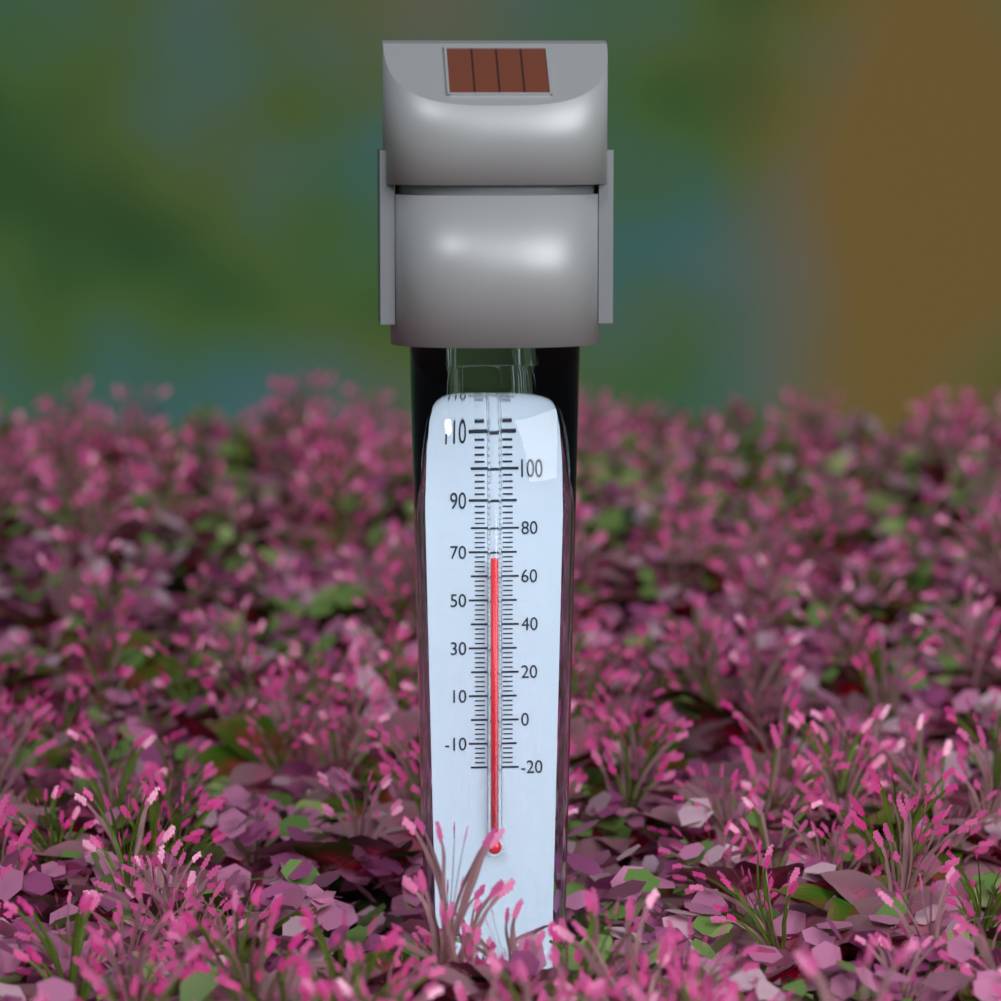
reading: 68 °F
